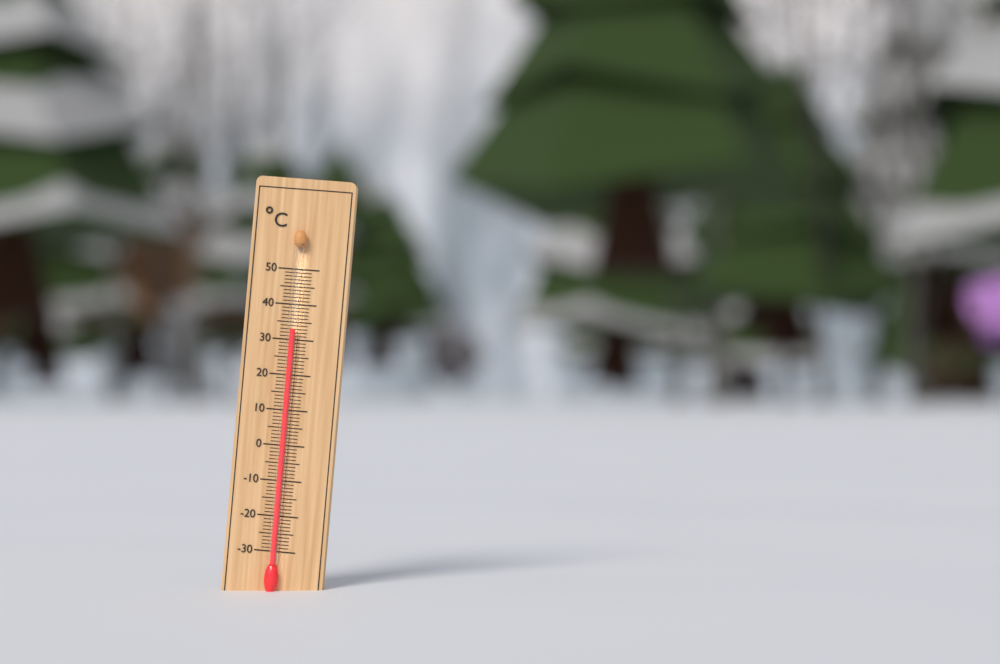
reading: 33 °C
